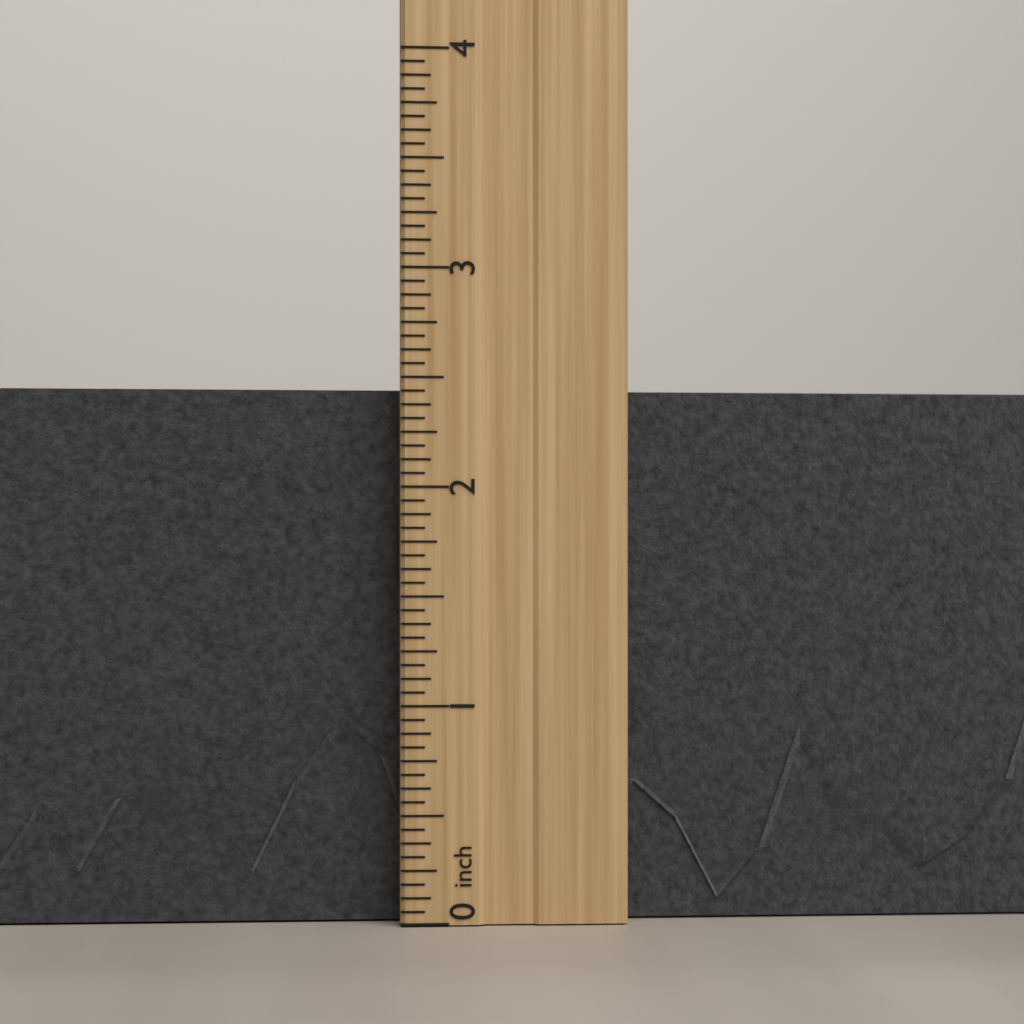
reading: 2.5000 inch
